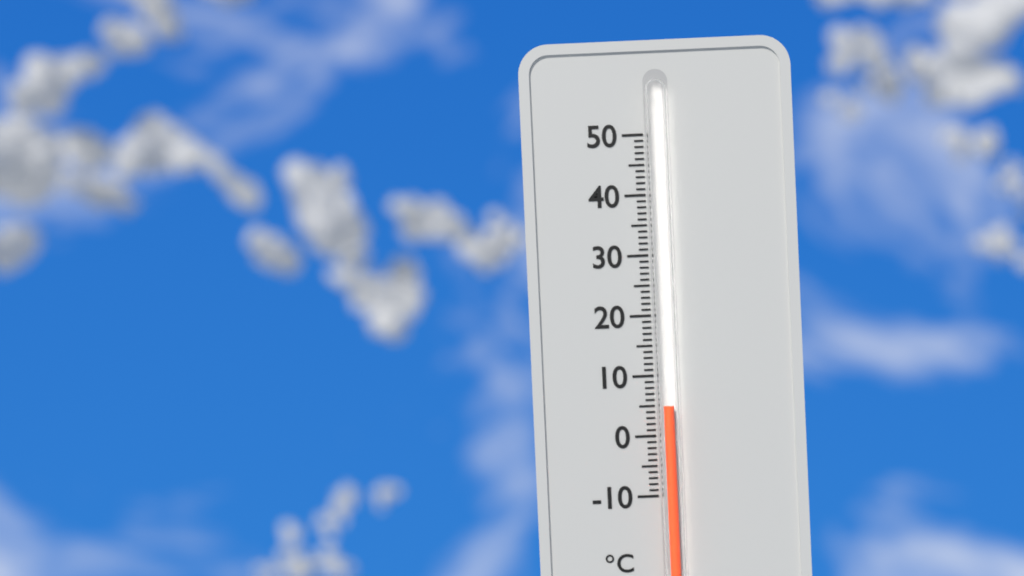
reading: 5 °C
